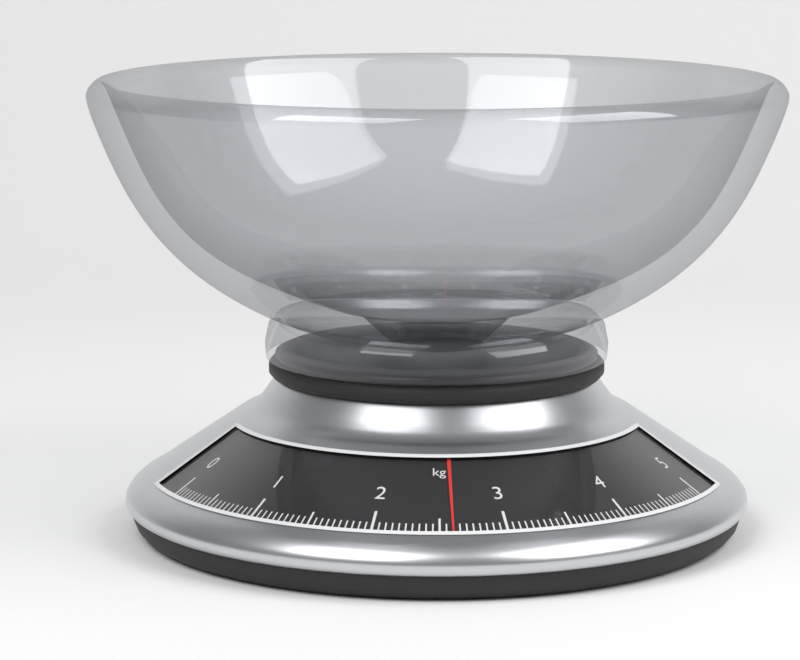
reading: 2.60 kg
